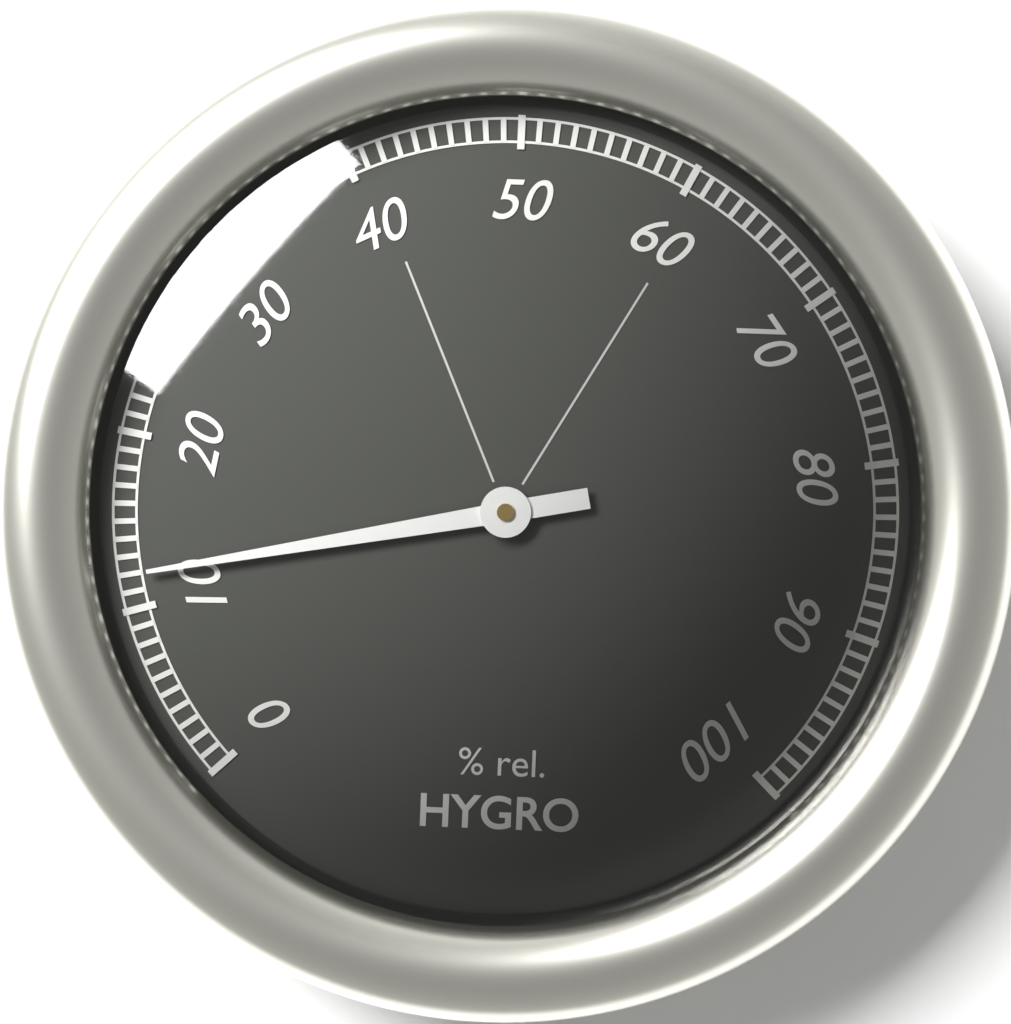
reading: 12 %
